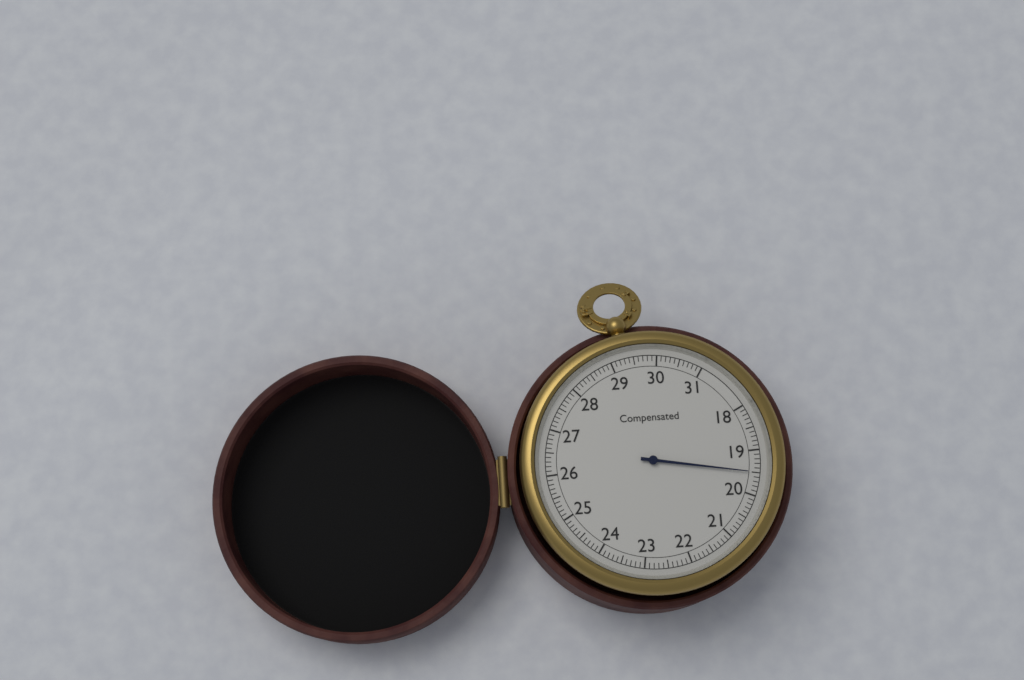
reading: 19.5 (no unit)
